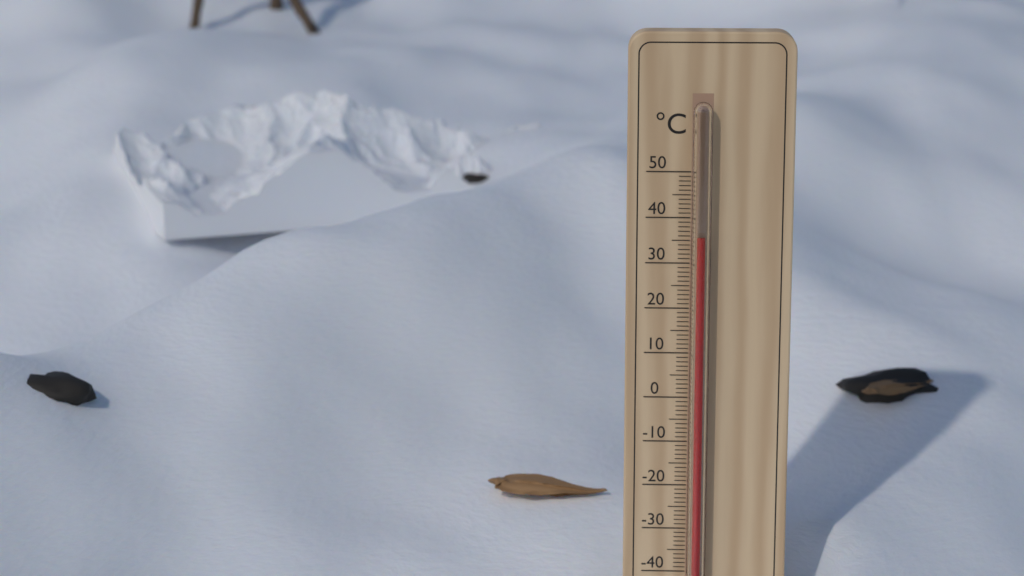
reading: 36 °C
